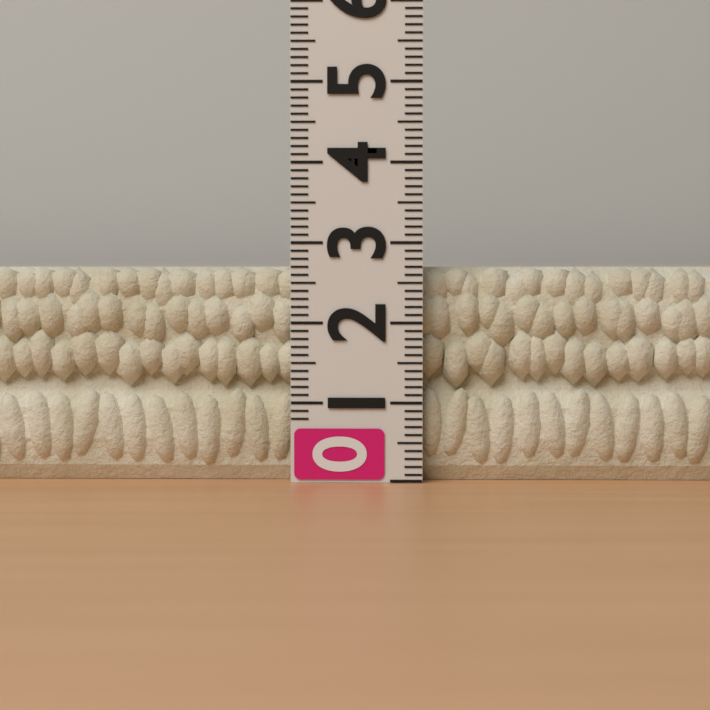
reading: 2.7 (no unit)
